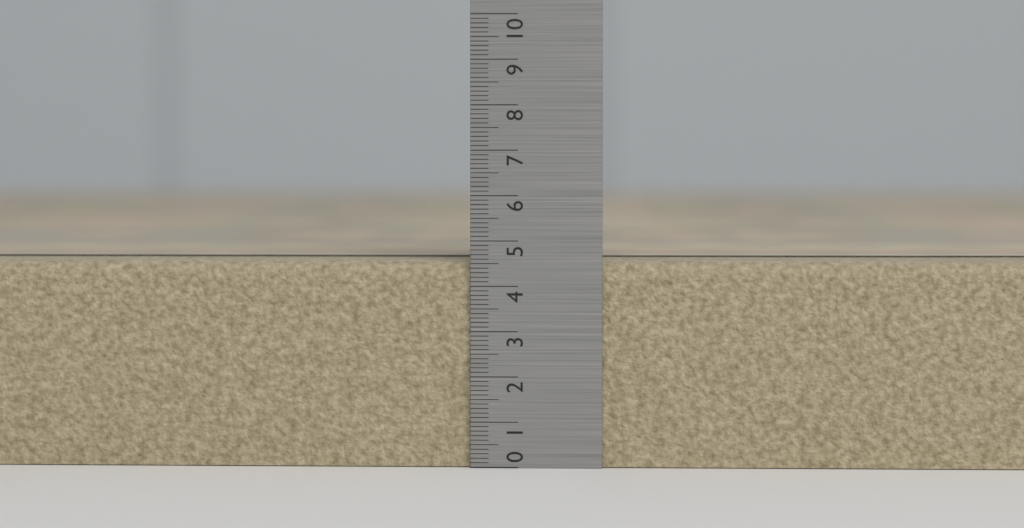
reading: 4.6 (no unit)
